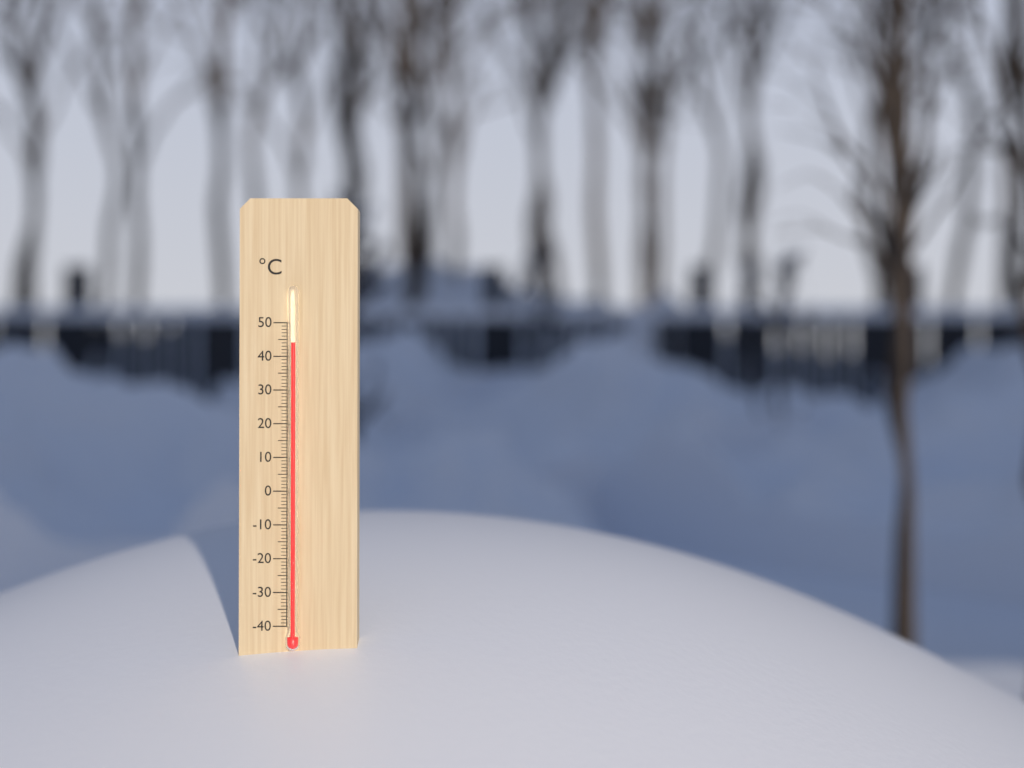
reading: 44 °C
